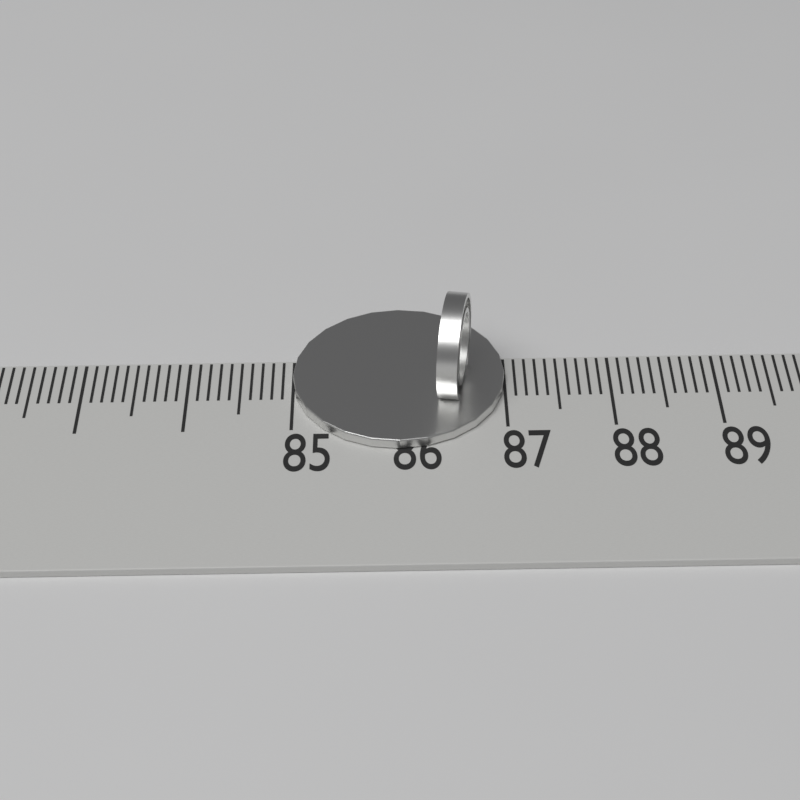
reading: 87.0 (no unit)
